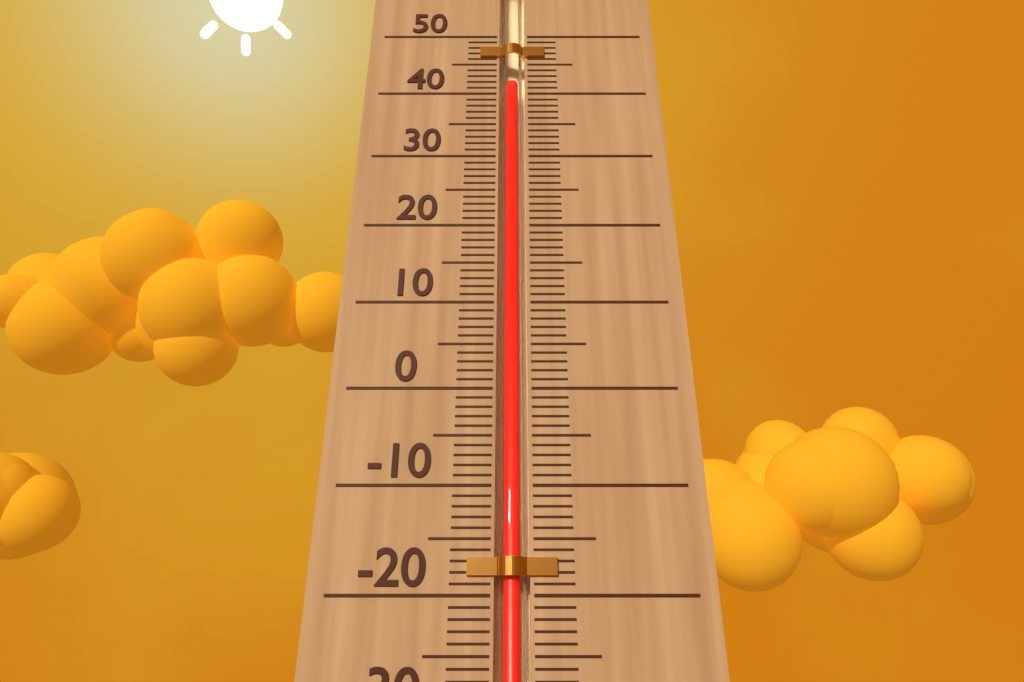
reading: 42 (no unit)
